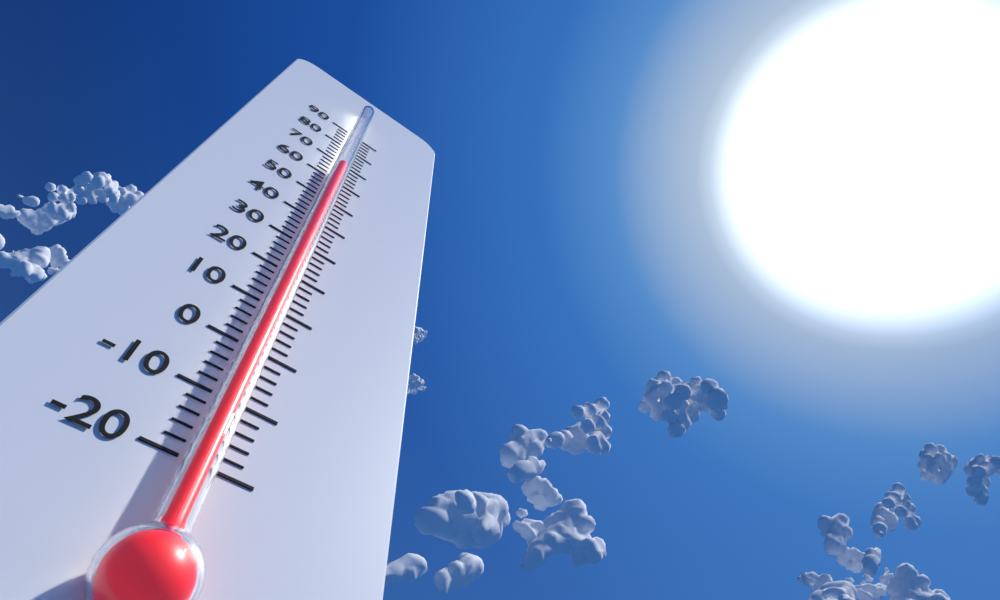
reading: 64 (no unit)
